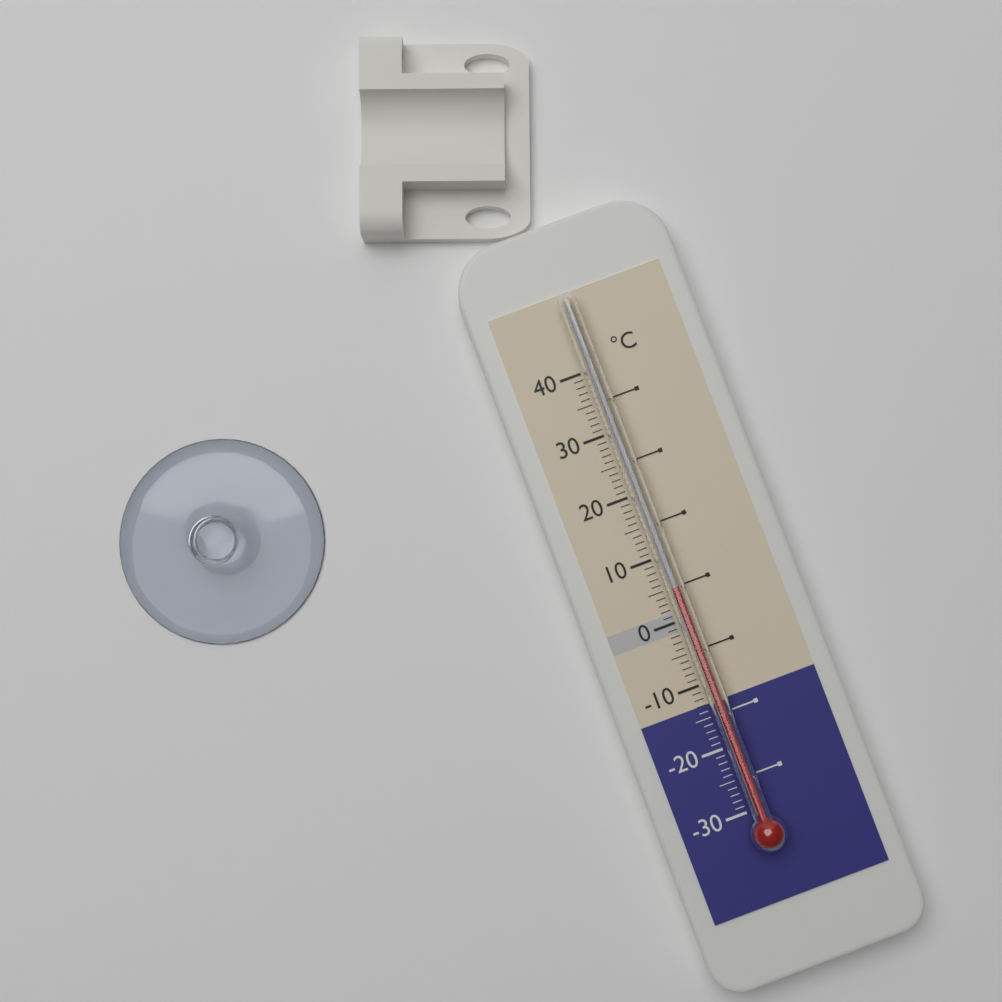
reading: 5 °C
